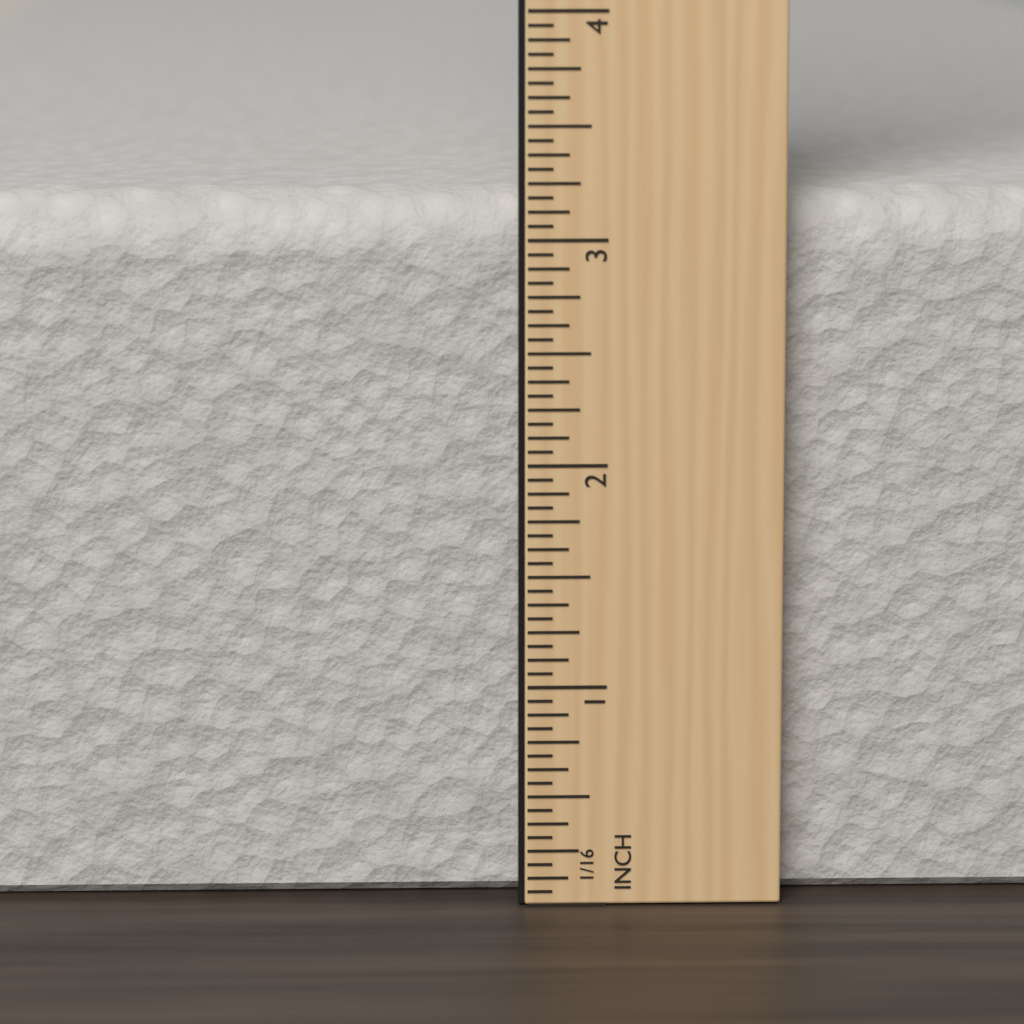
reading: 3.1875 in
